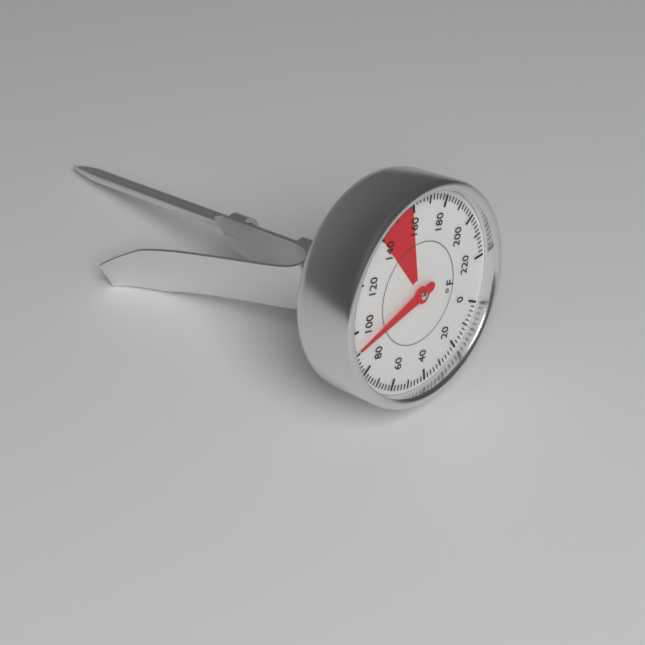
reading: 92 °F
